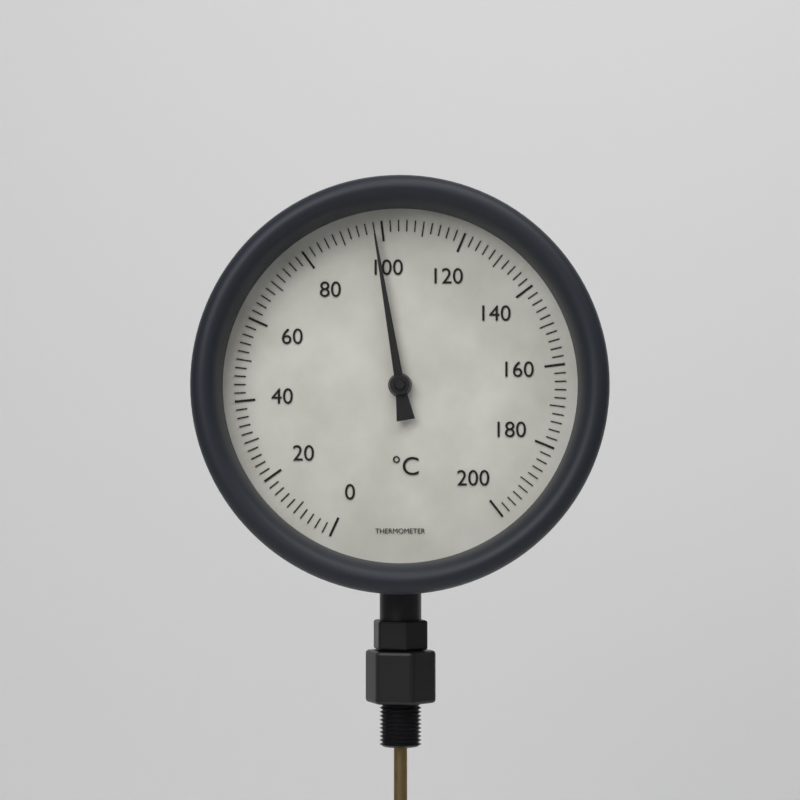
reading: 98 °C
